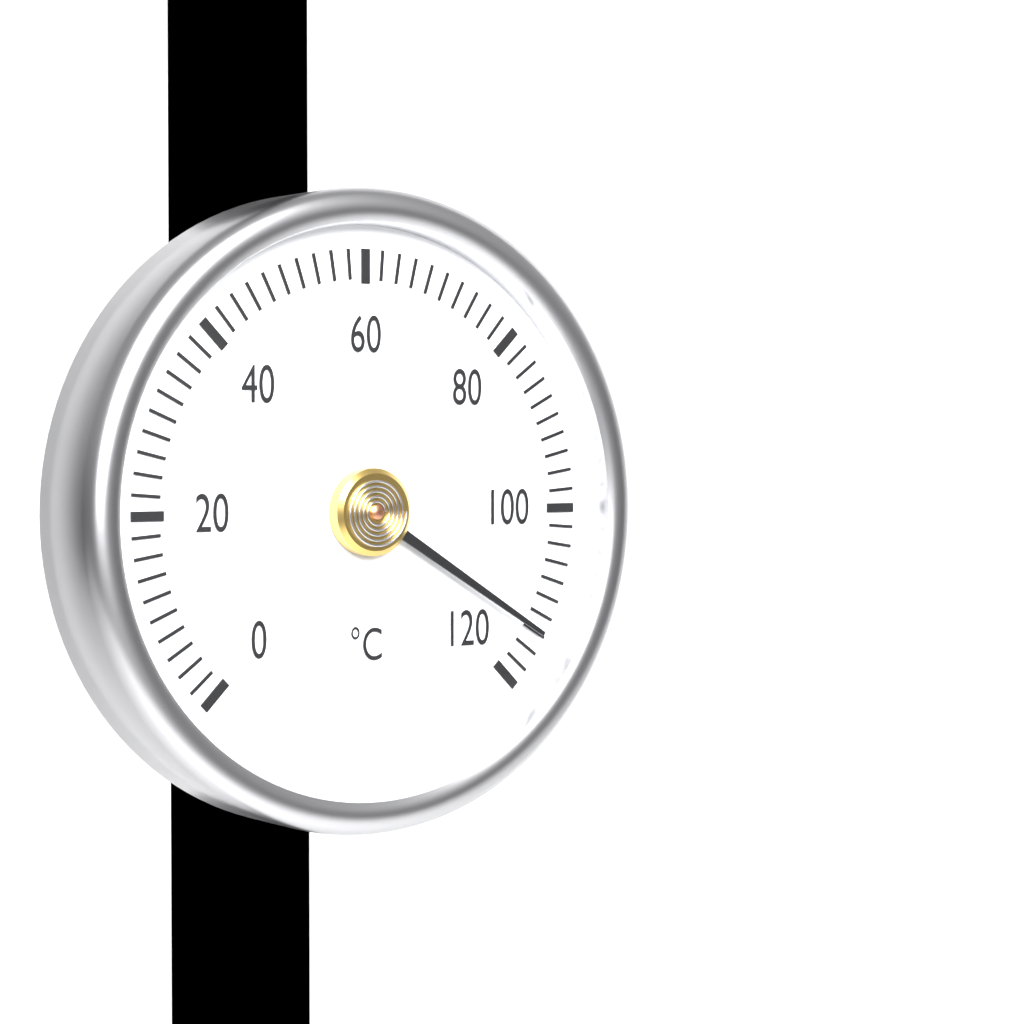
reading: 114 °C
